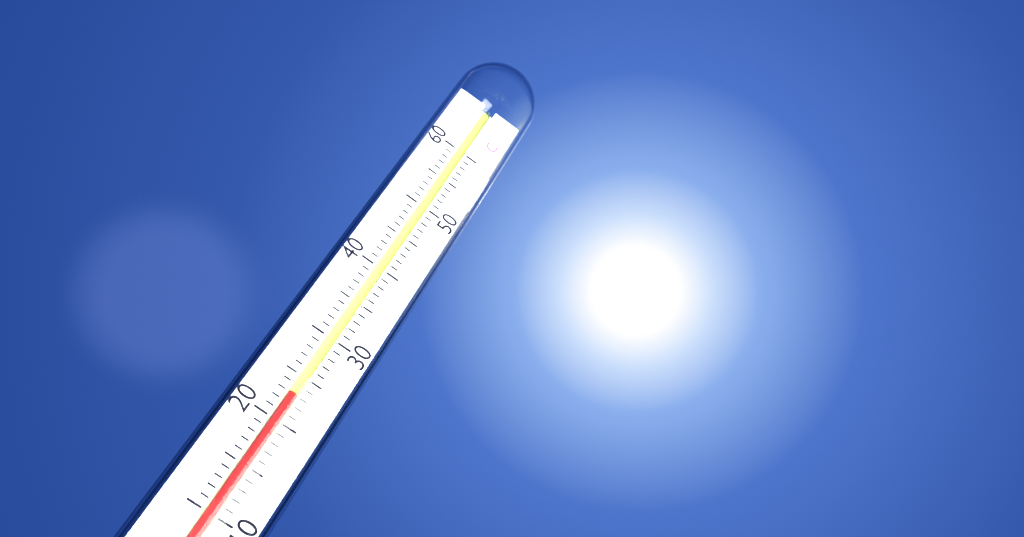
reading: 23 °C
